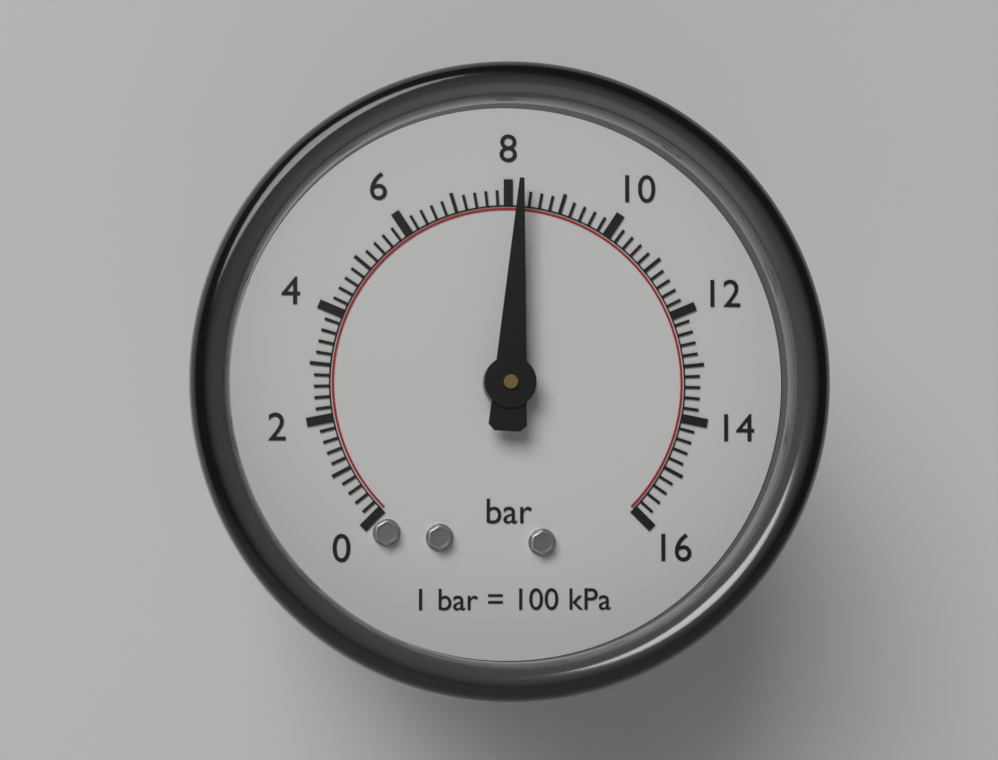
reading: 8.2 bar
